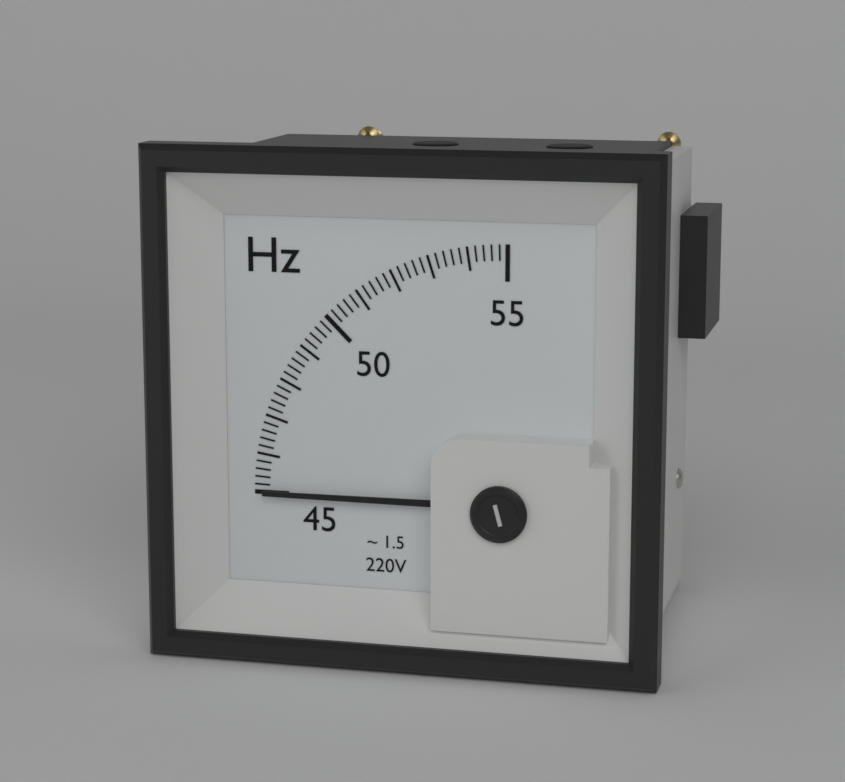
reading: 45.0 Hz
